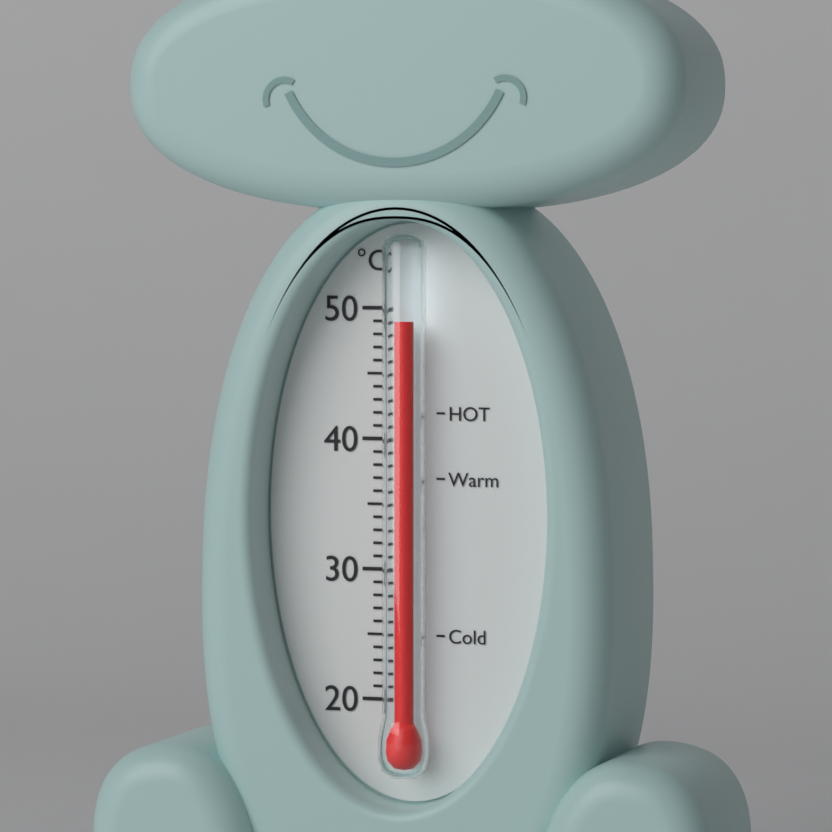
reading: 49 °C
